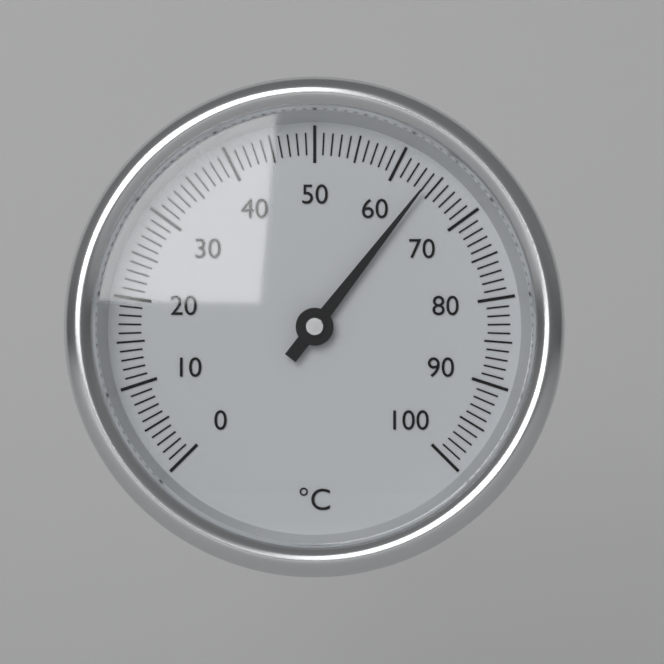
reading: 64 °C
